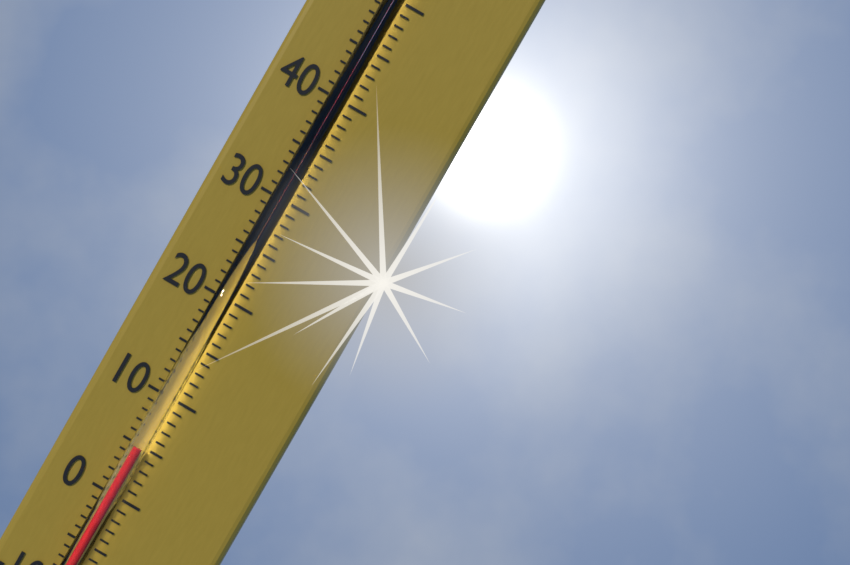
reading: 5 °C
